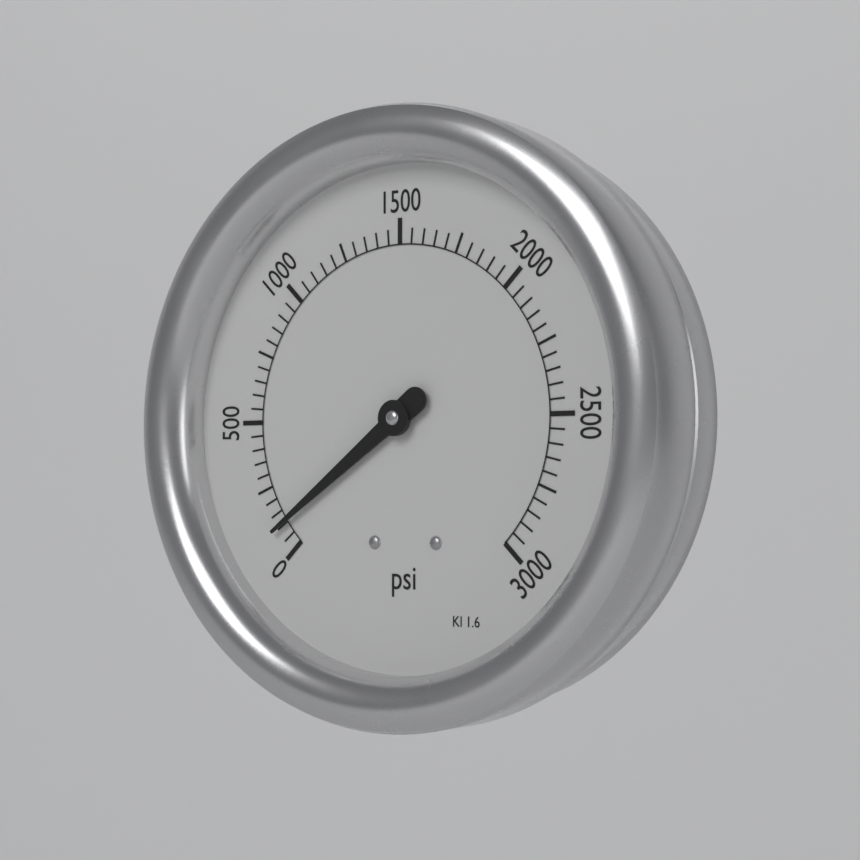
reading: 100 psi
